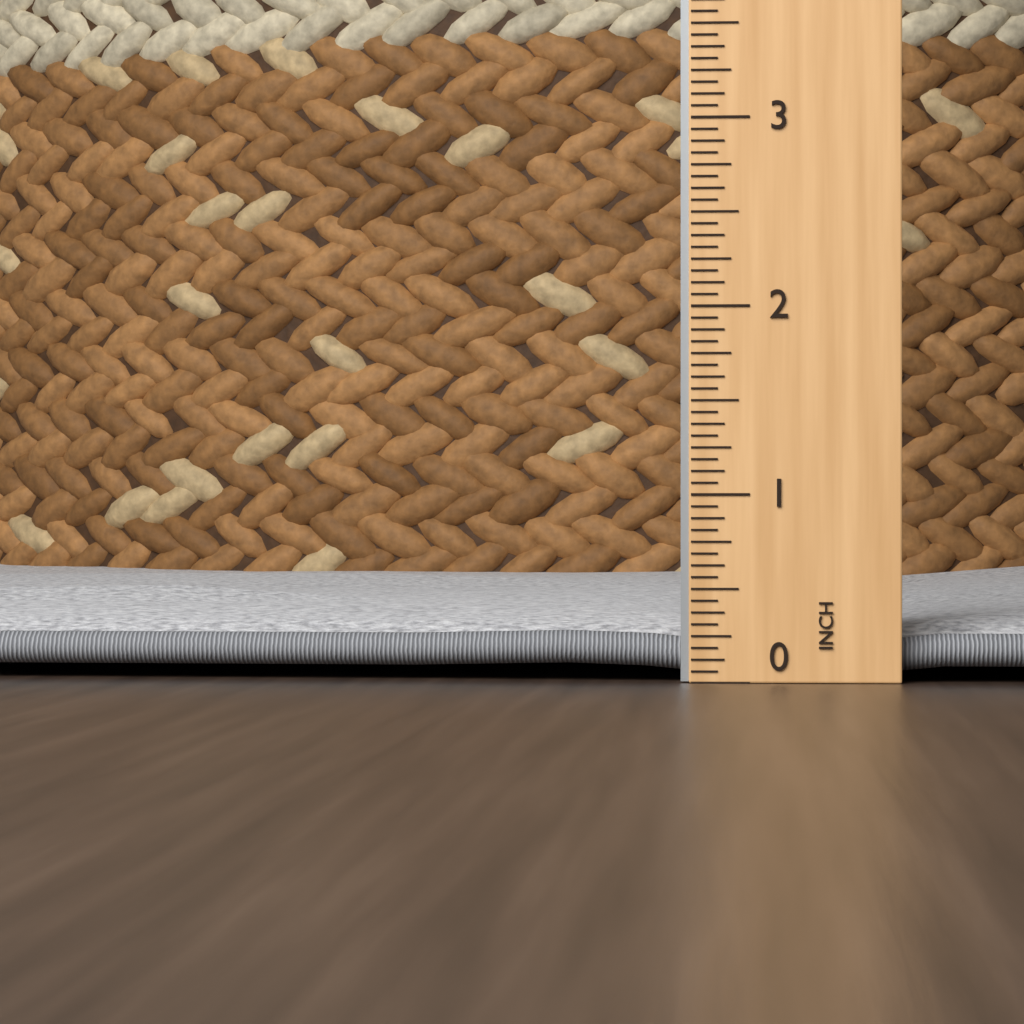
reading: 0.5000 in
